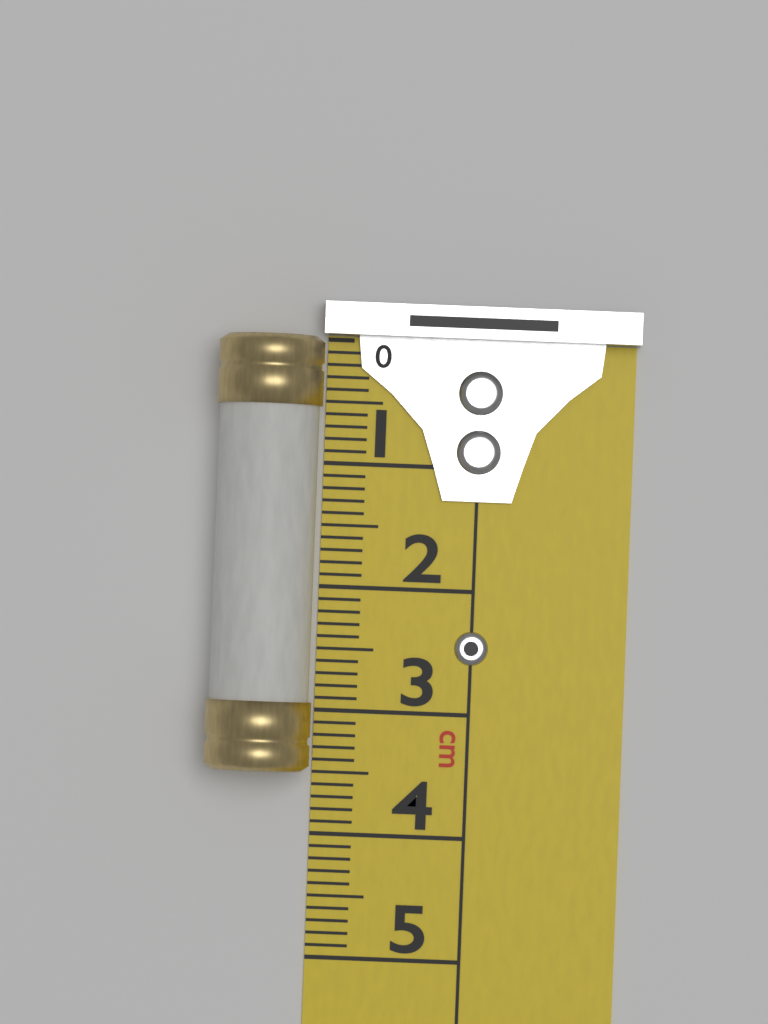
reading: 3.5 cm
